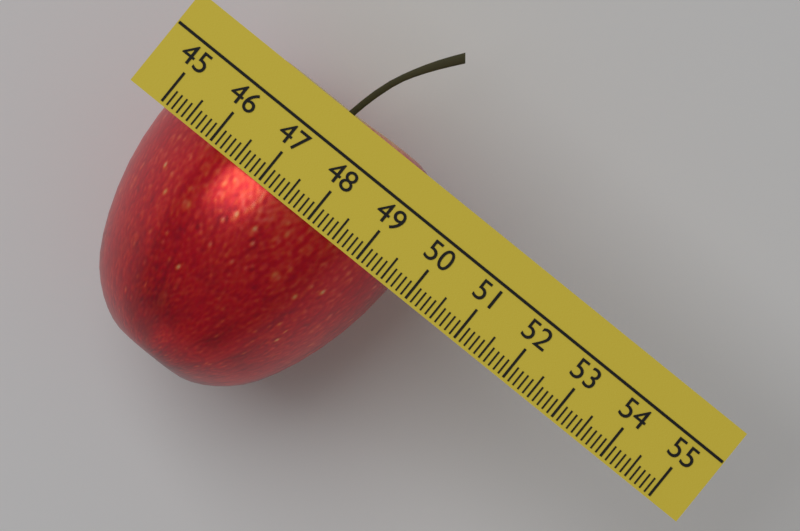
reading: 49.7 (no unit)
